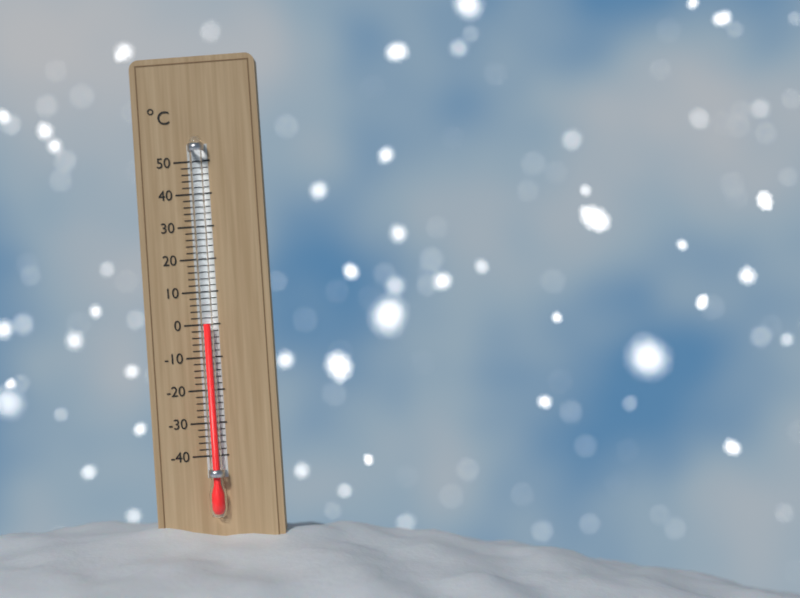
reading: 0 °C
